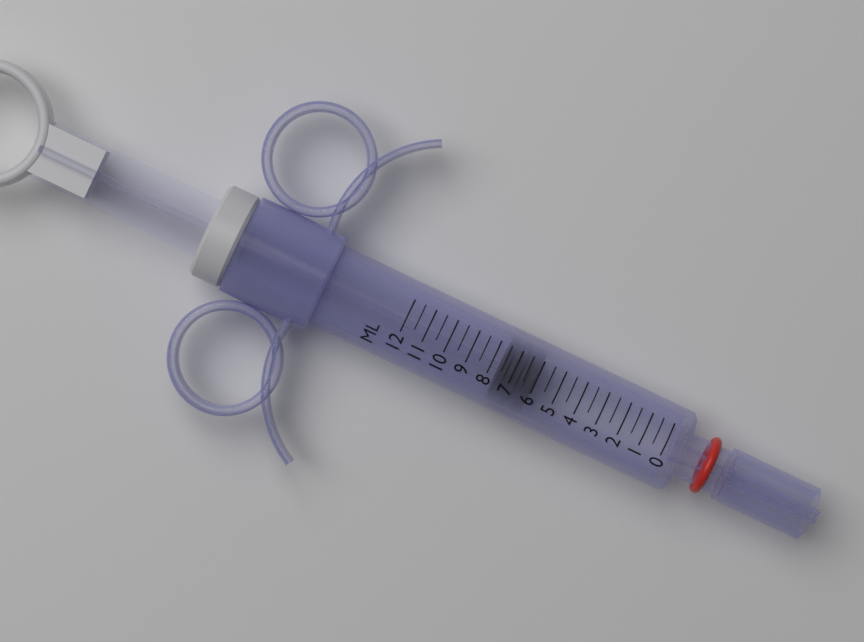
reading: 6.0 ml
